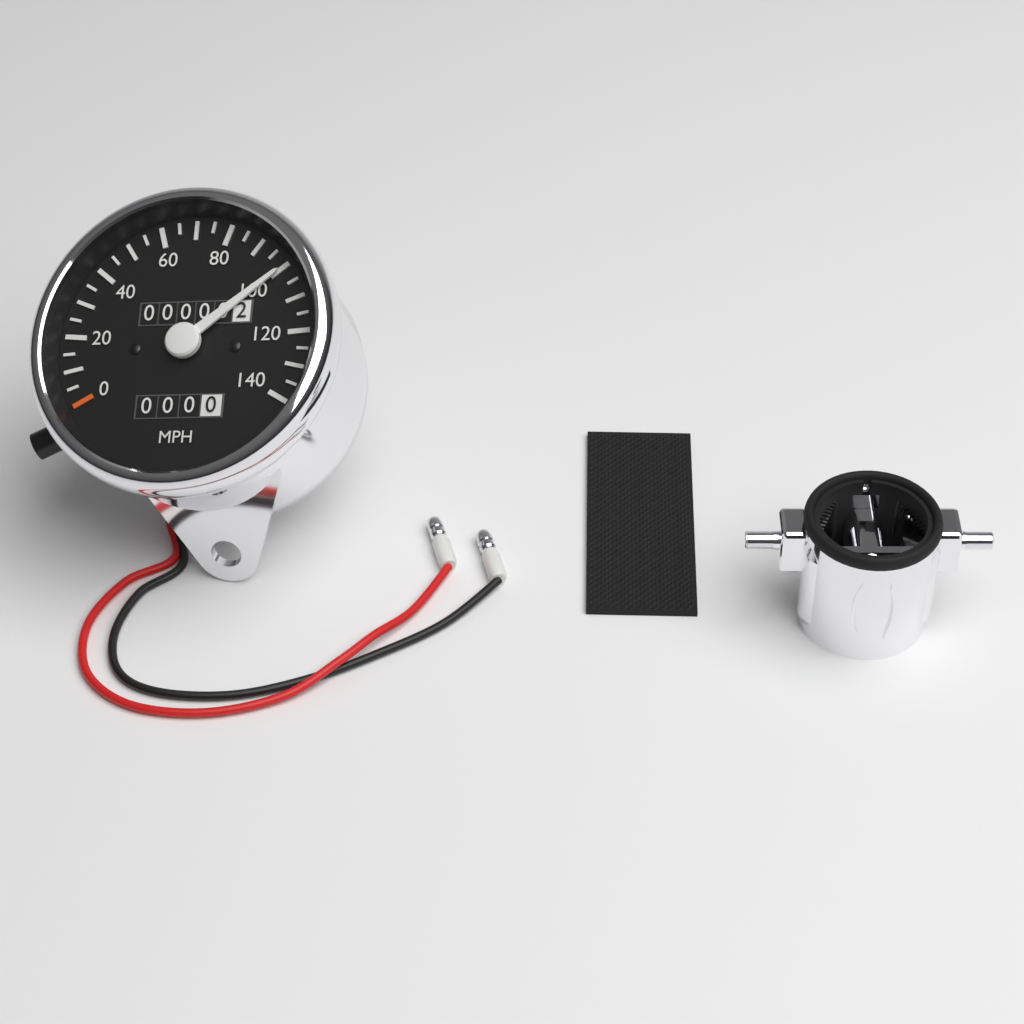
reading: 100 MPH
